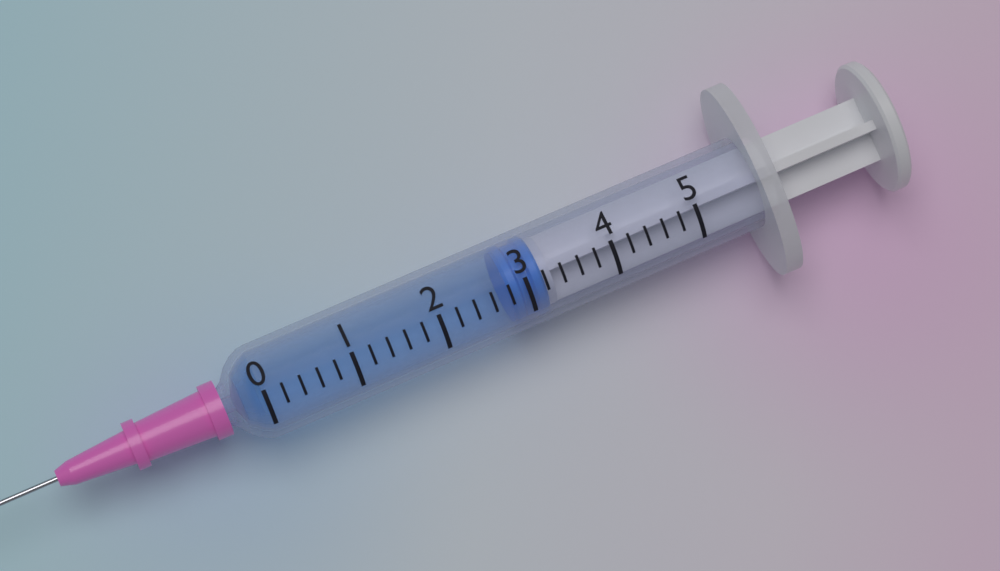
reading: 2.8 (no unit)
